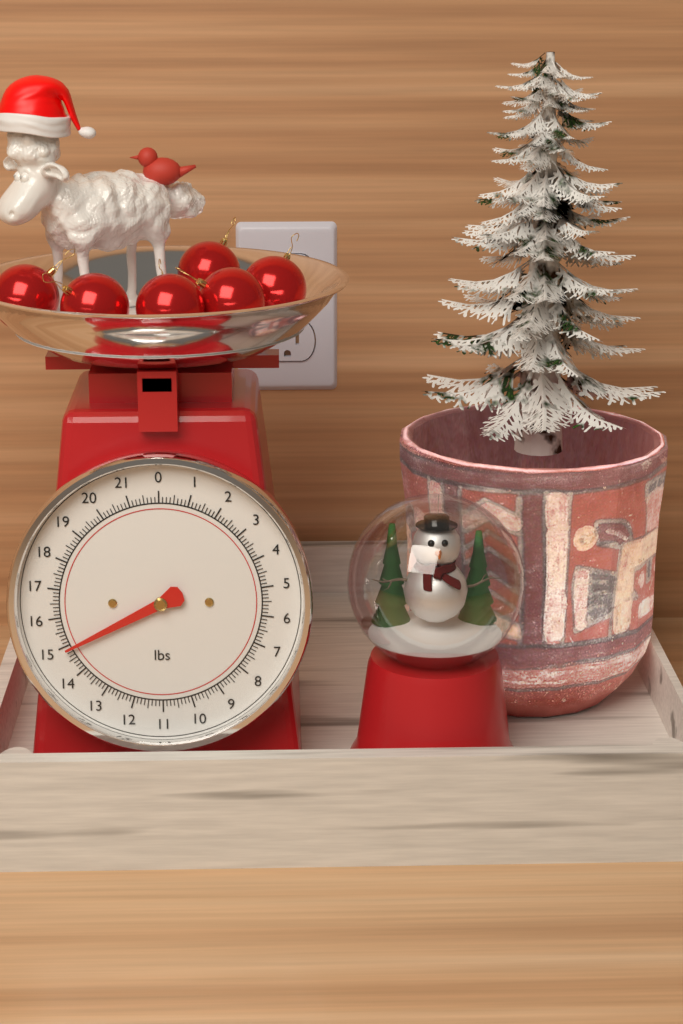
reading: 14.875 lbs
